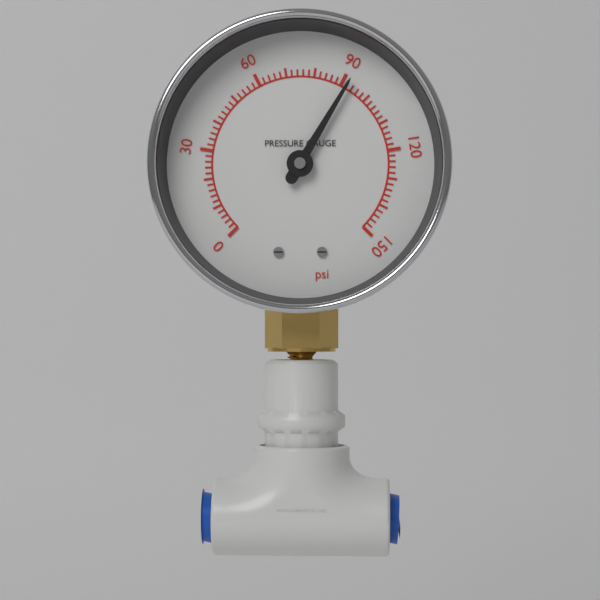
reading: 92 psi
